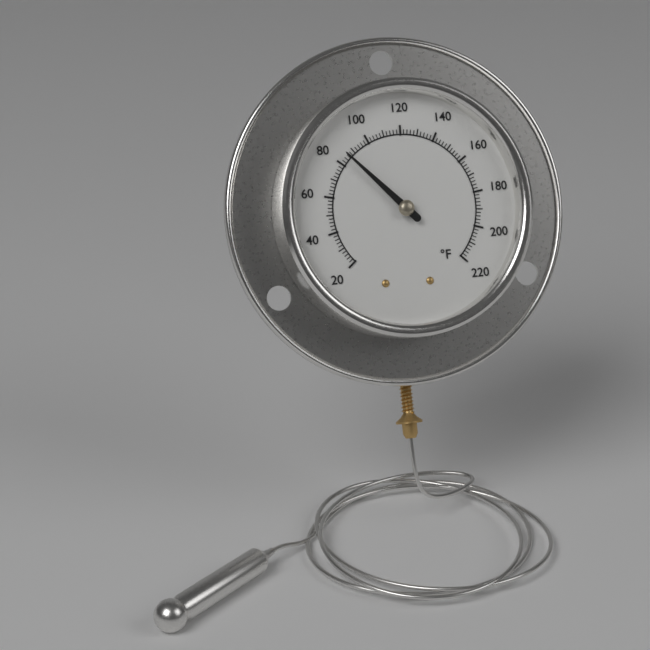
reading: 86 °F
